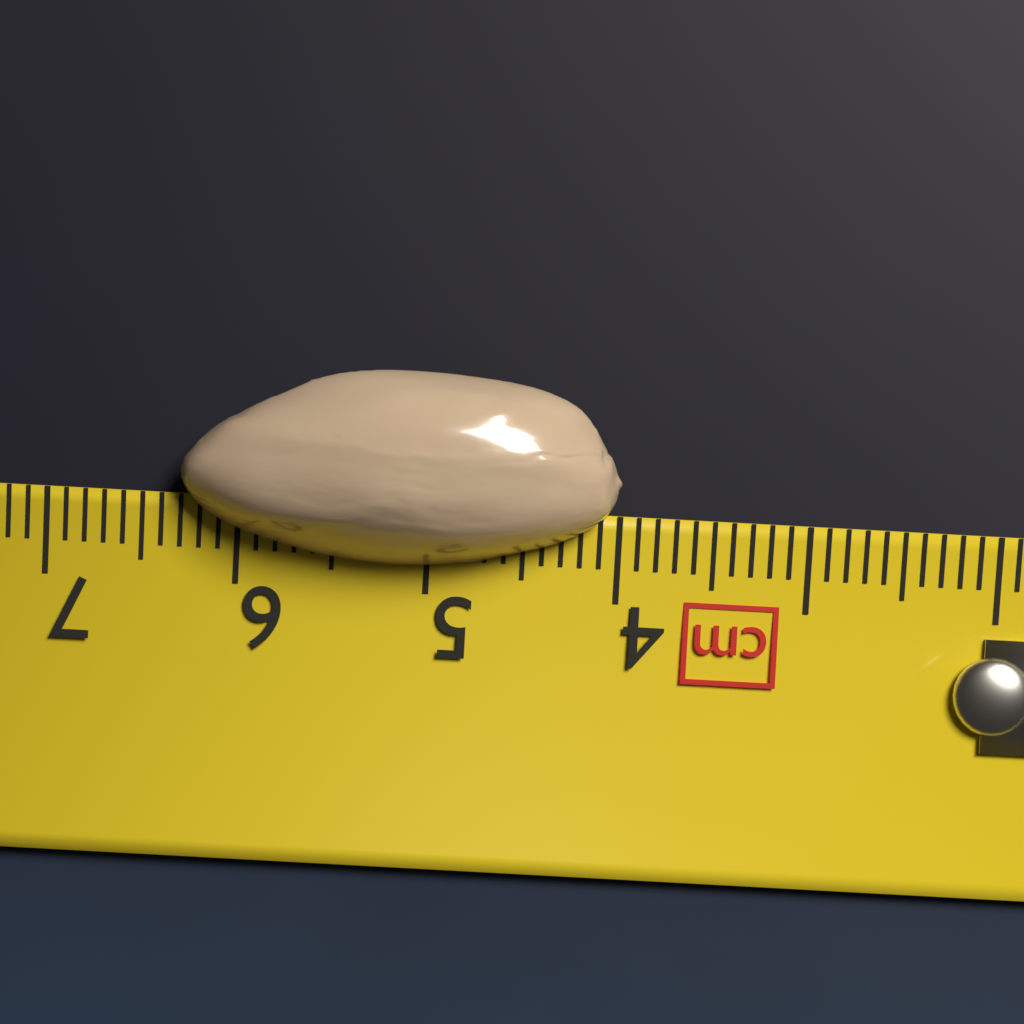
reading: 6.3 cm
